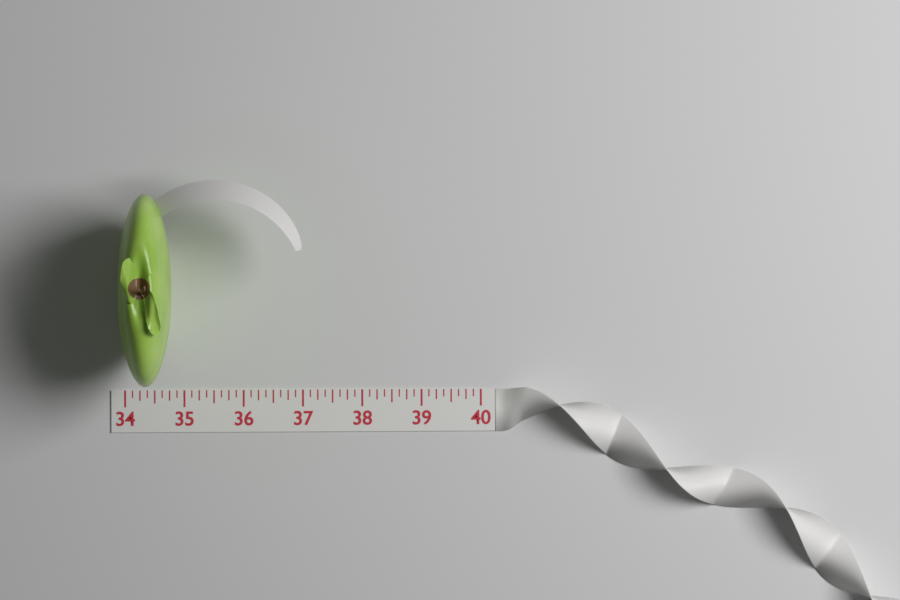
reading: 34.875 (no unit)
